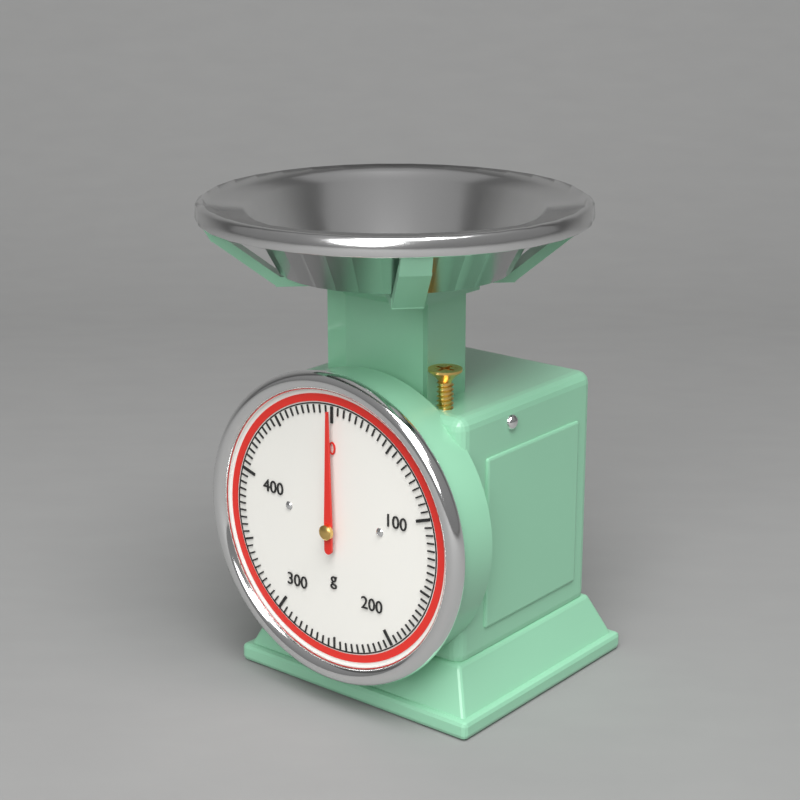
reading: 0 g
